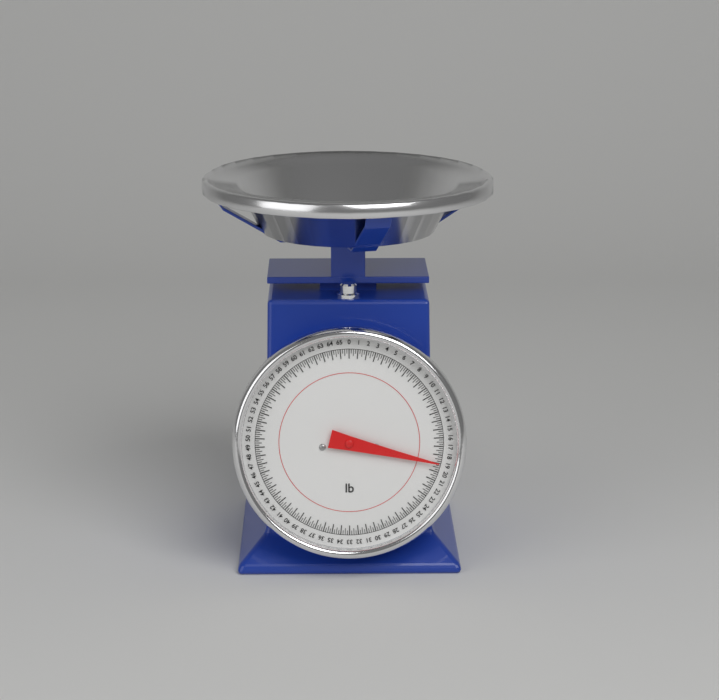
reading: 19.00 lb
